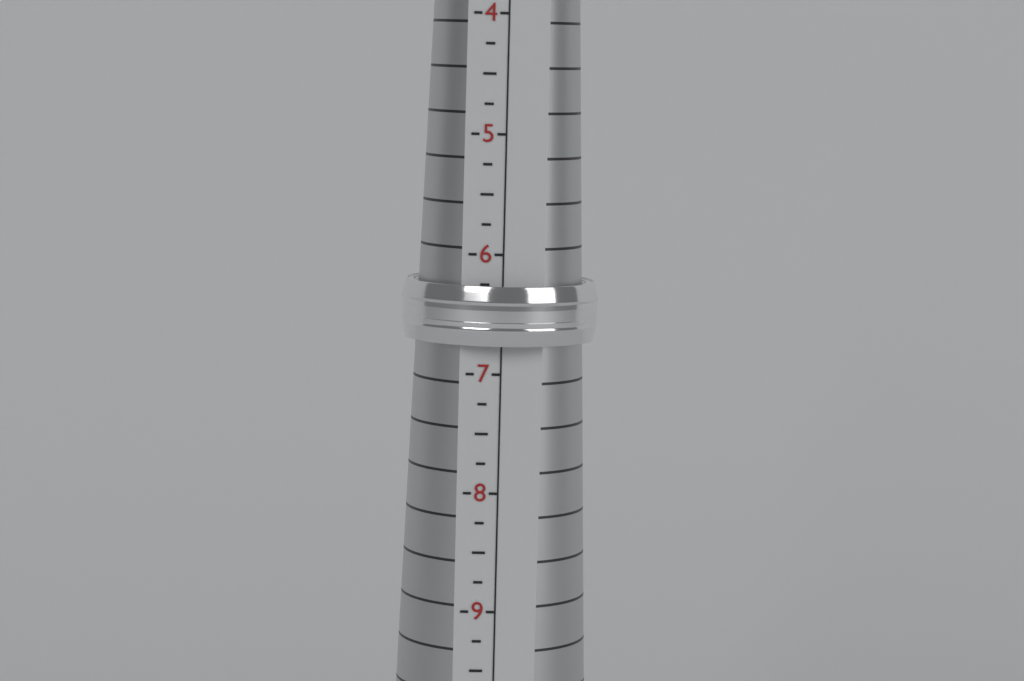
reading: 6.75 (no unit)
